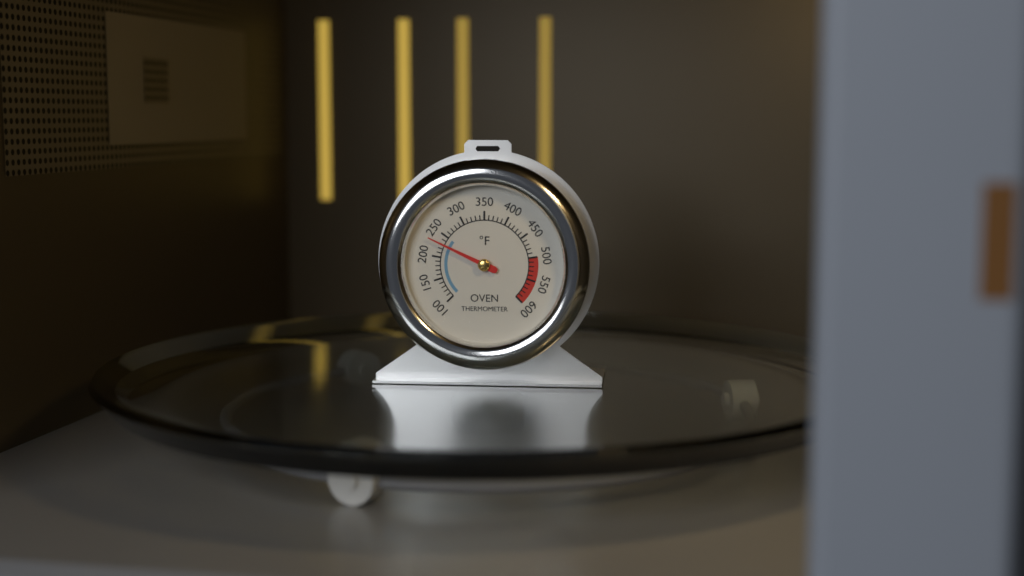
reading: 230 °F
